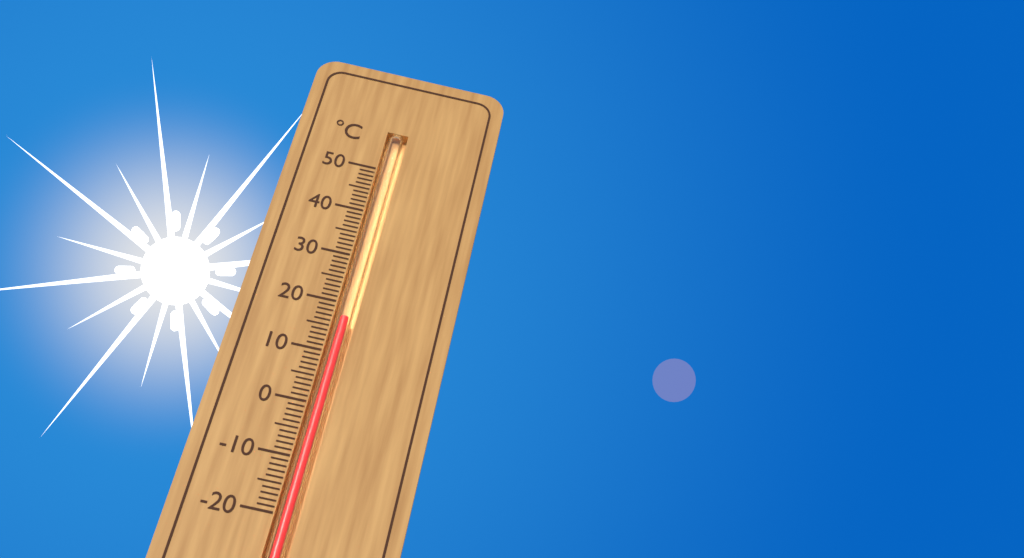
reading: 17 °C
